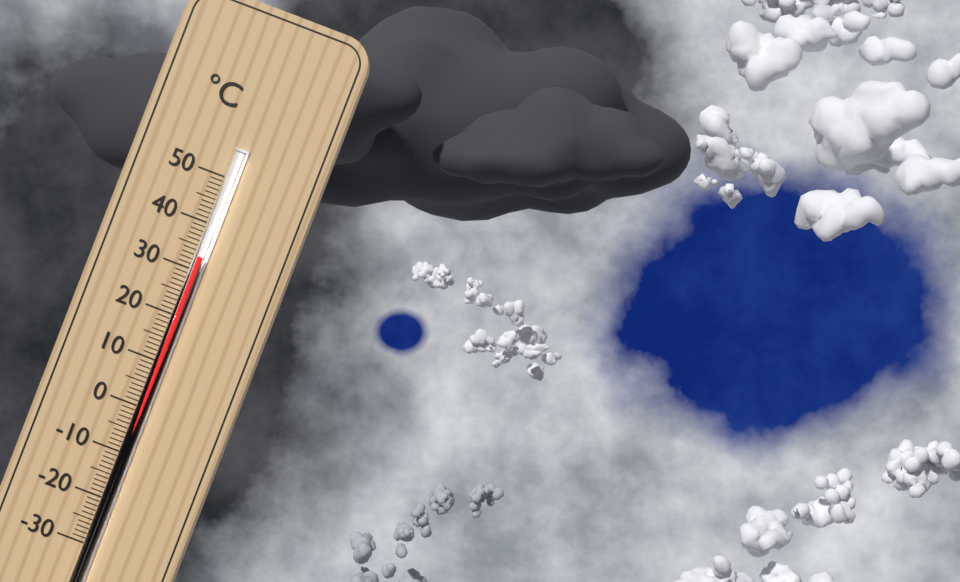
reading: 33 °C
